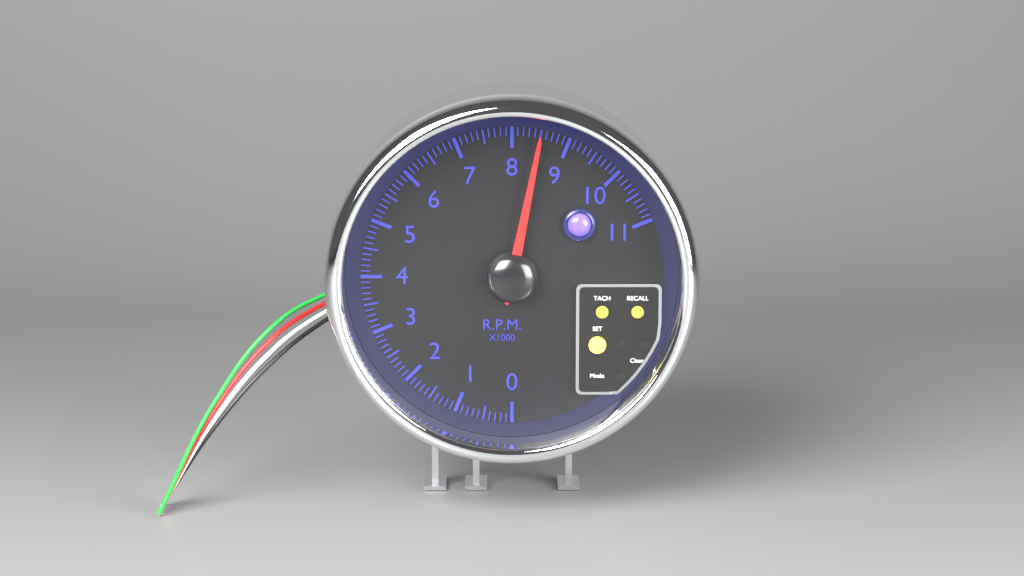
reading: 8.5 rpm x1000
